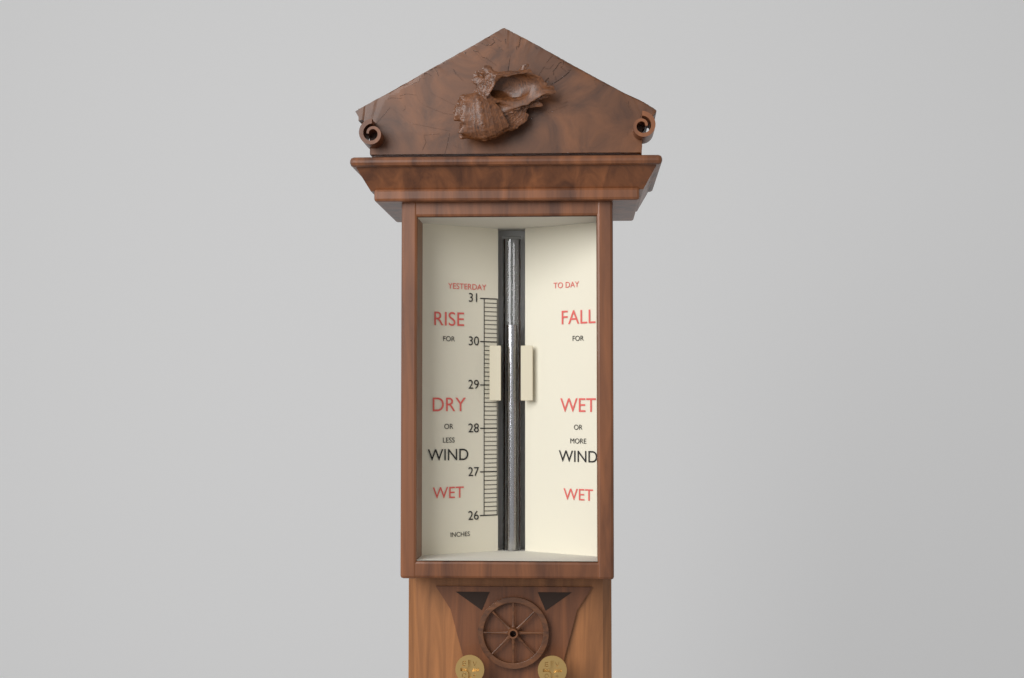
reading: 30.4 in
